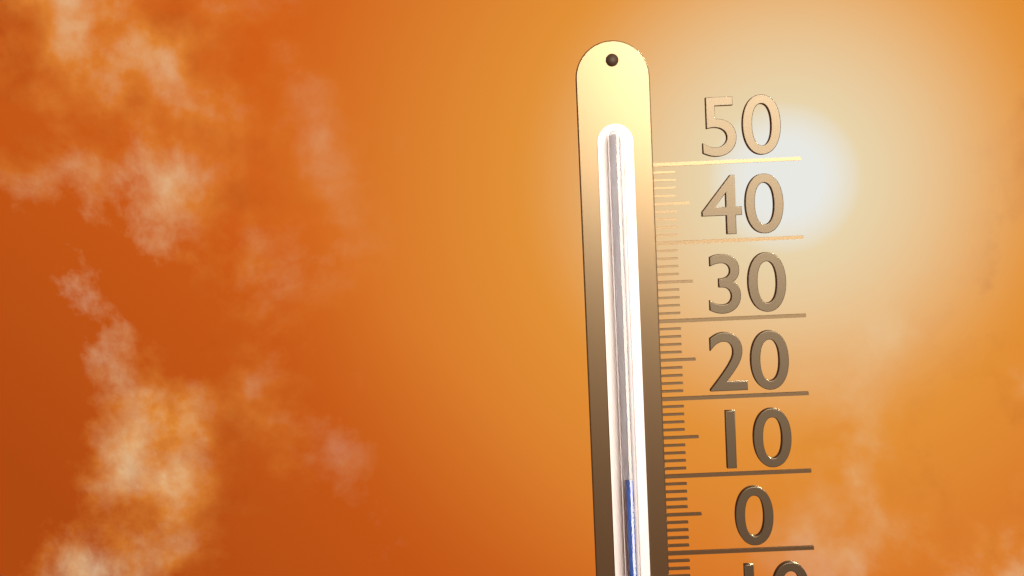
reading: 10 (no unit)
